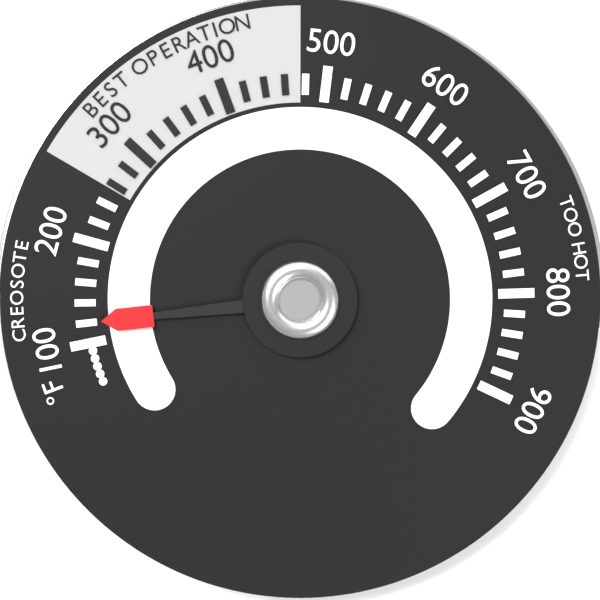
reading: 120 °F
